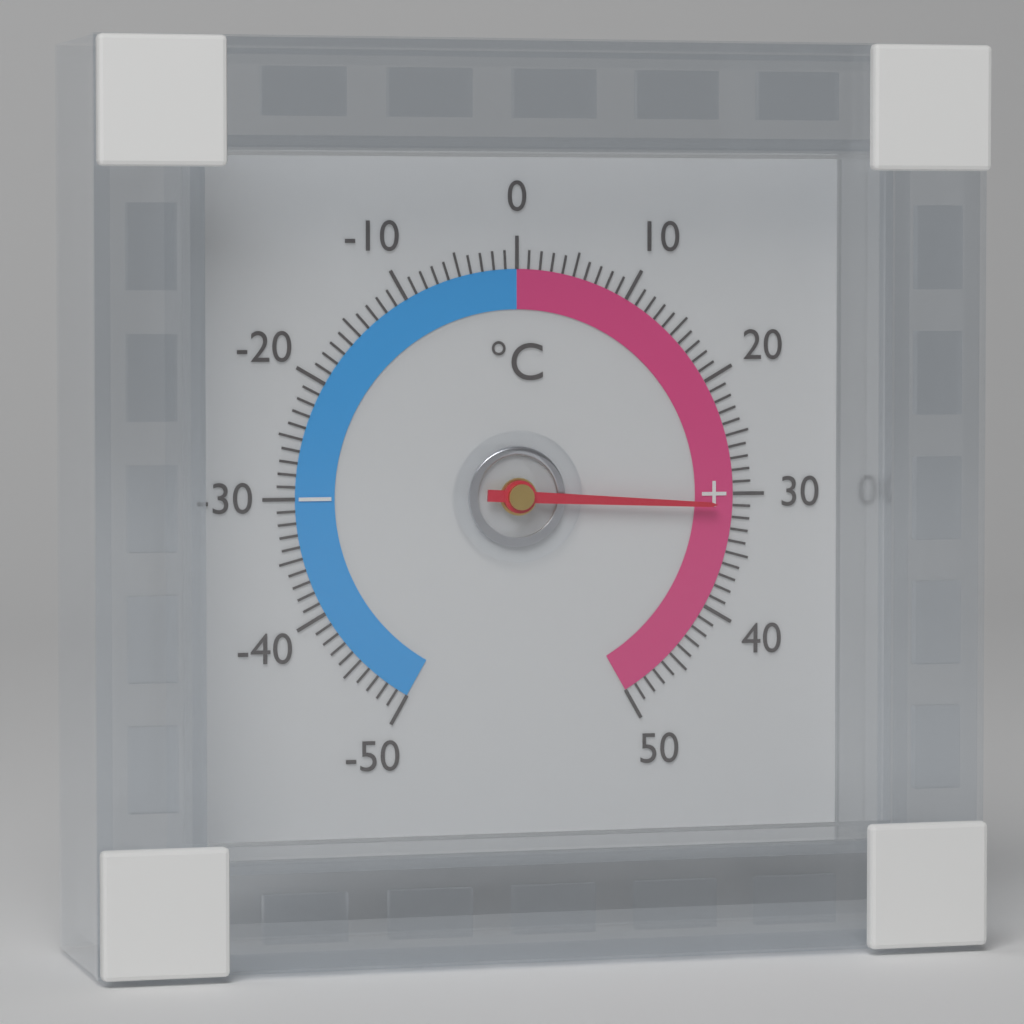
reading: 31 °C
